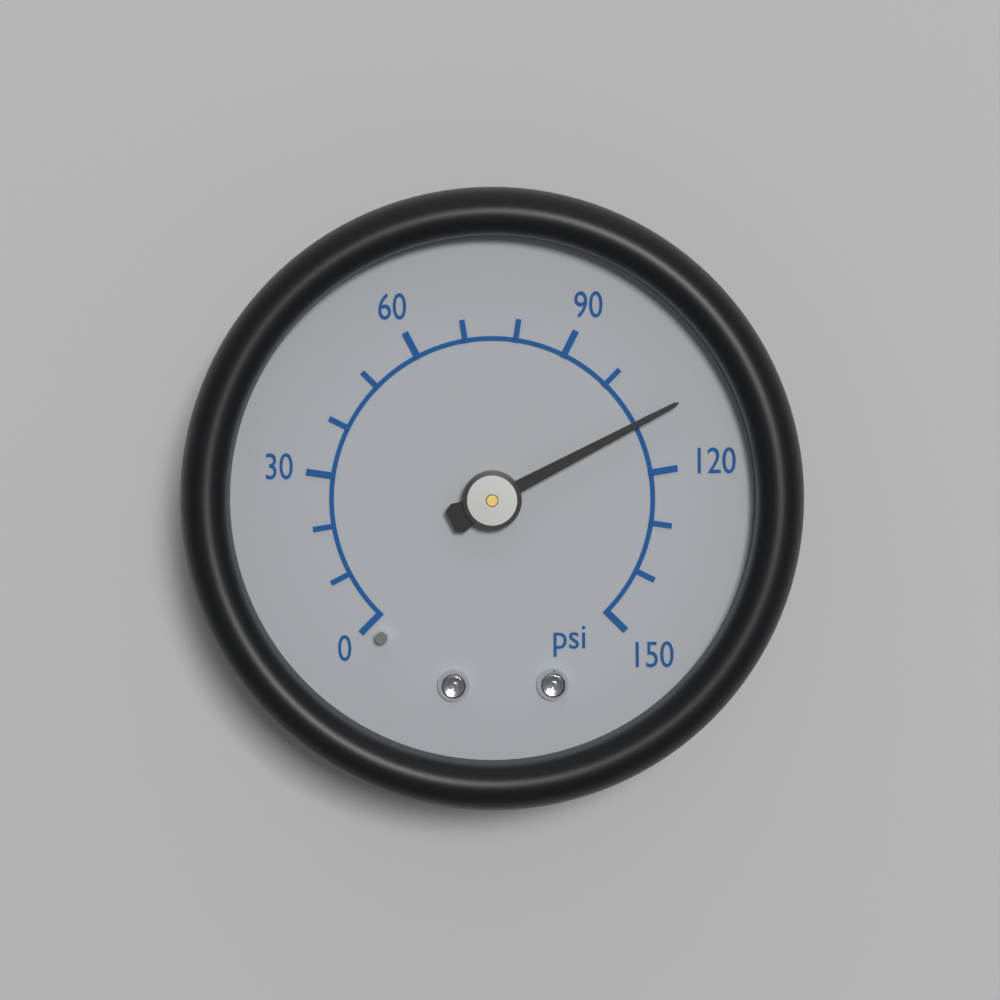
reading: 110 psi
